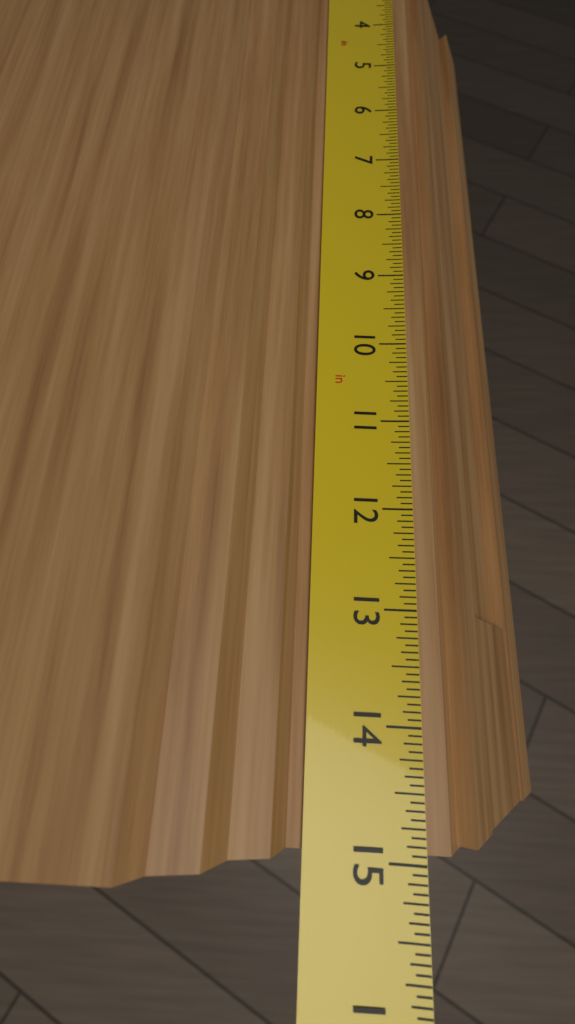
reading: 14.9375 in
